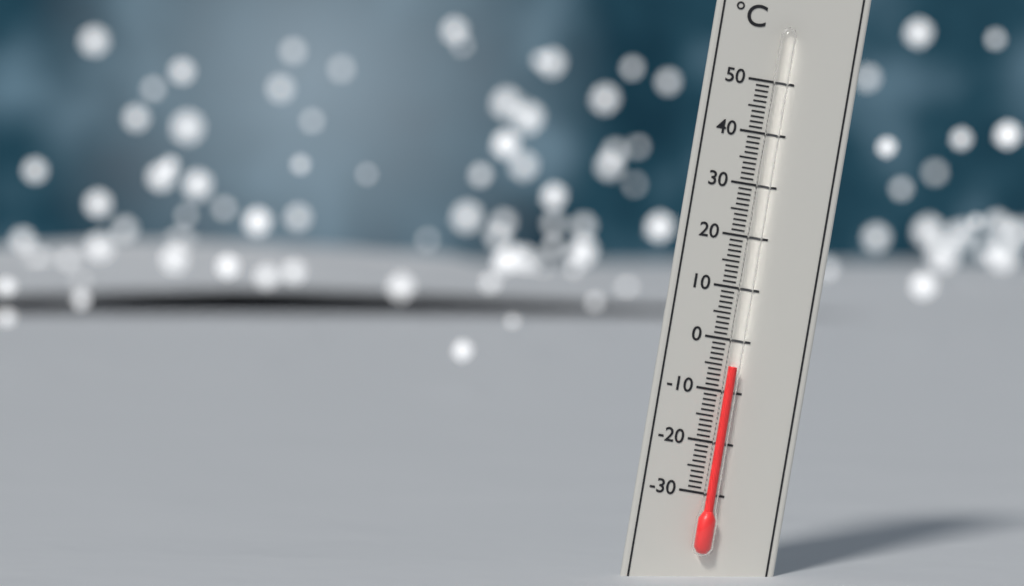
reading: -5 °C
